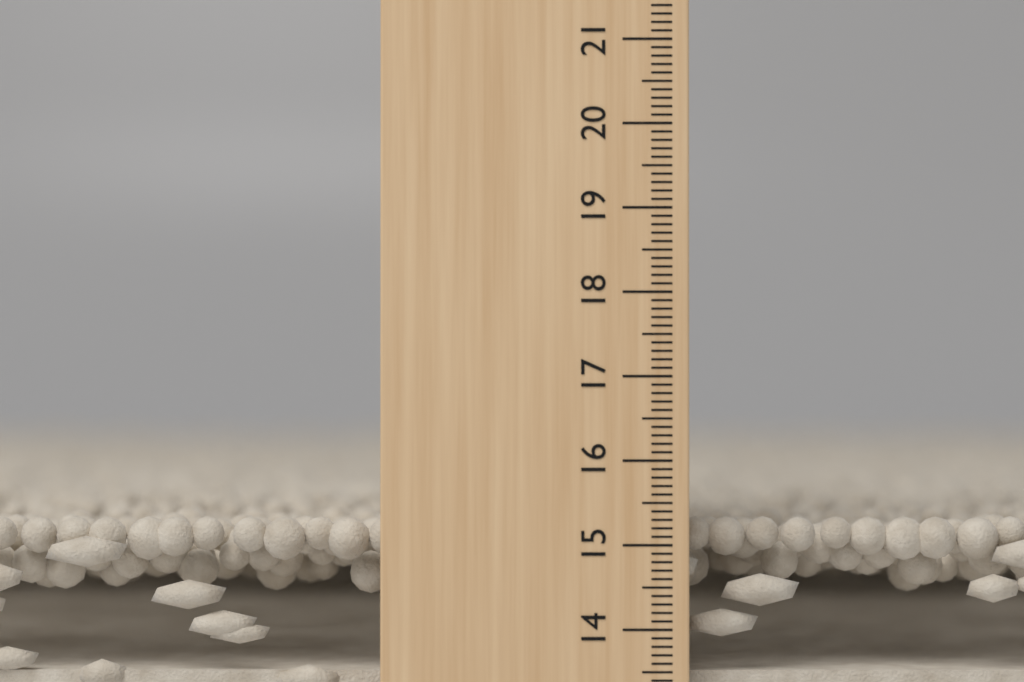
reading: 15.3 cm
